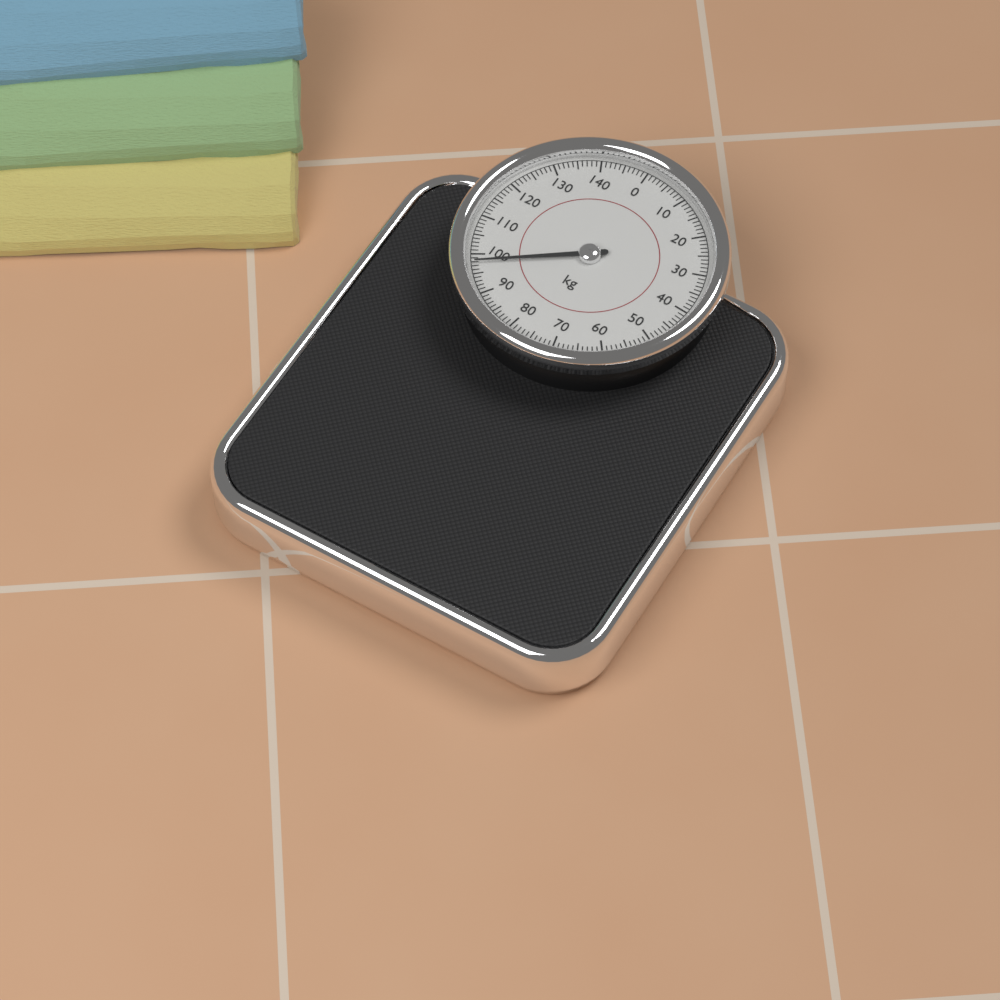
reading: 98 kg
